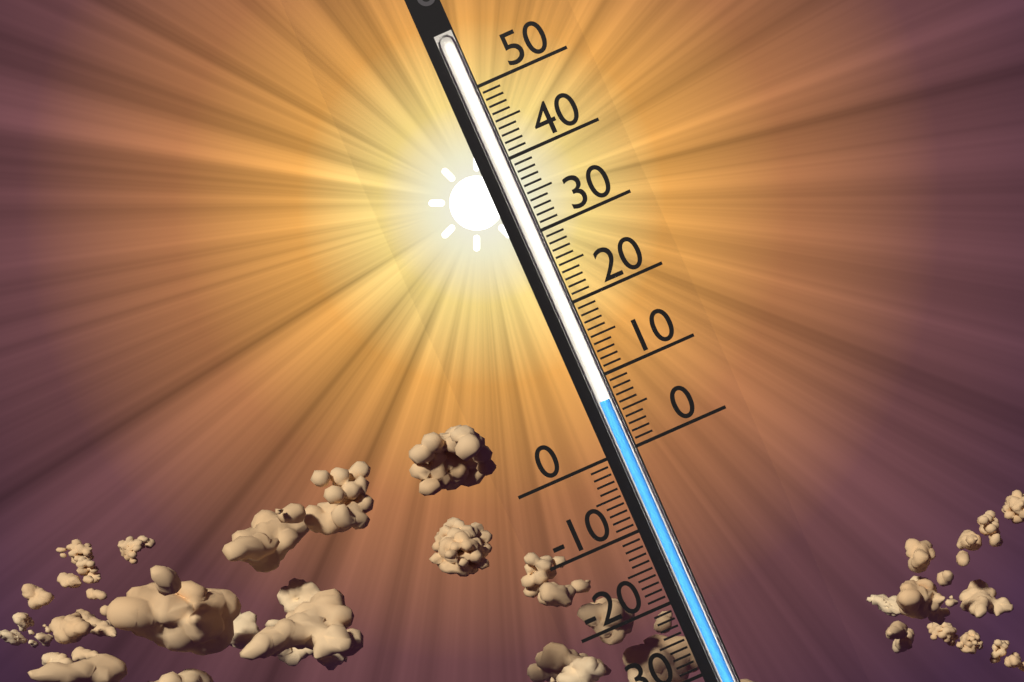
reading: 7 (no unit)
